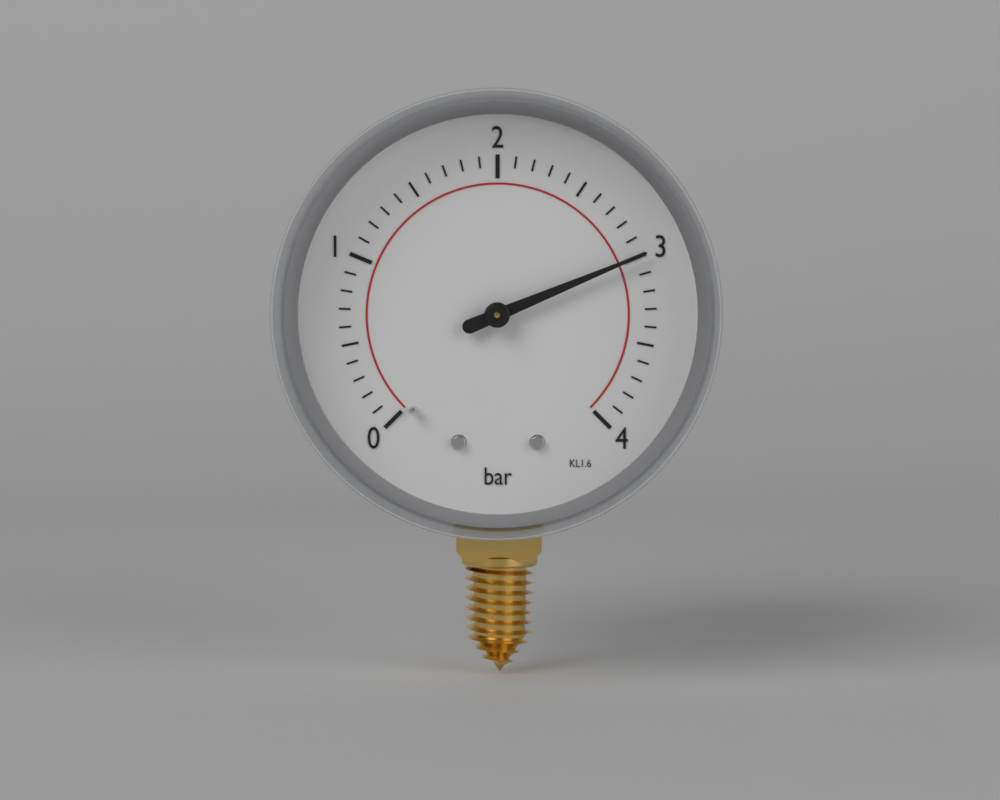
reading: 3.0 bar
